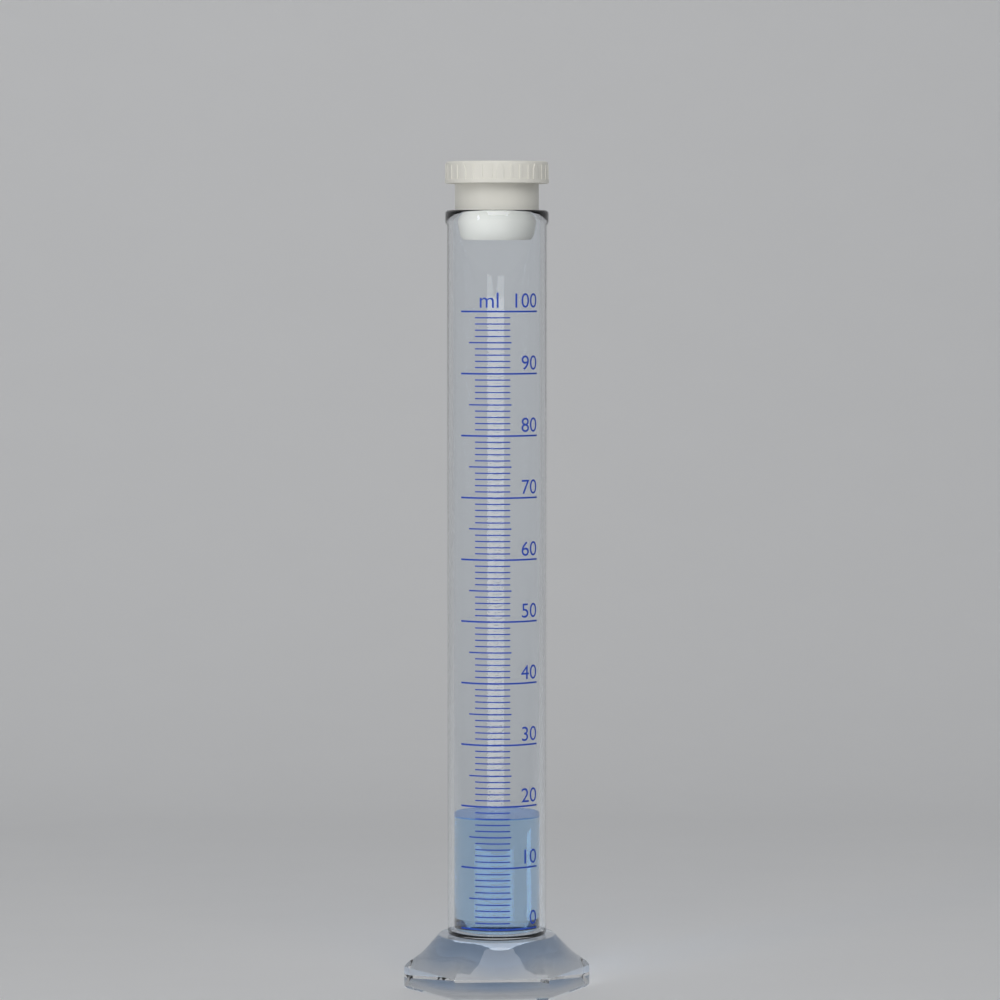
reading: 18 ml
